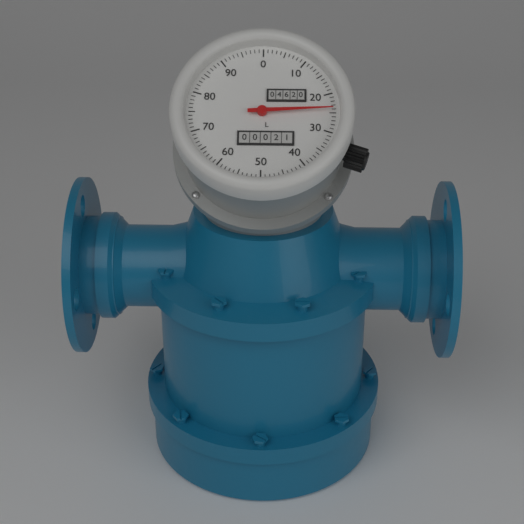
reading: 24 L
